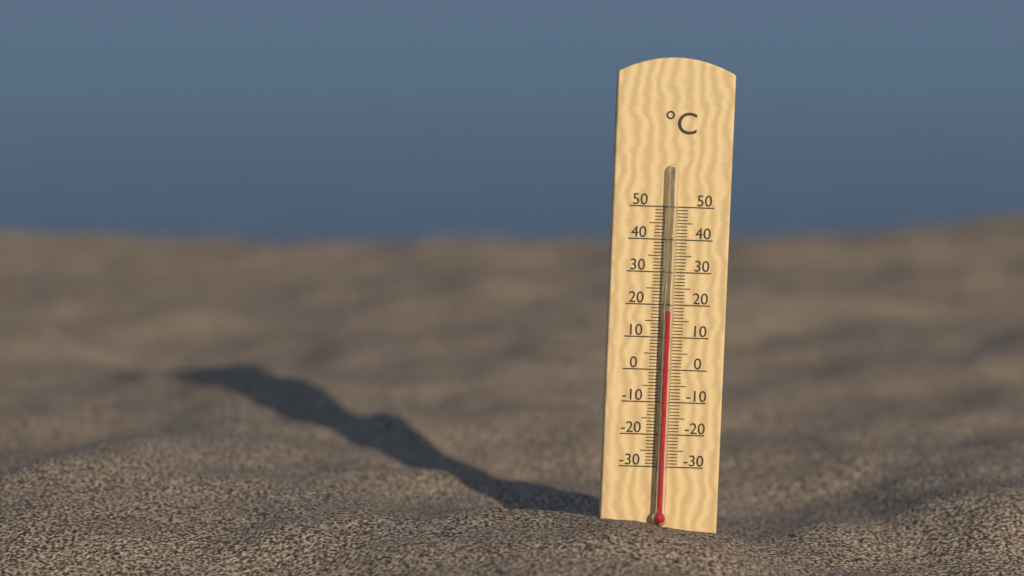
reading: 18 °C
